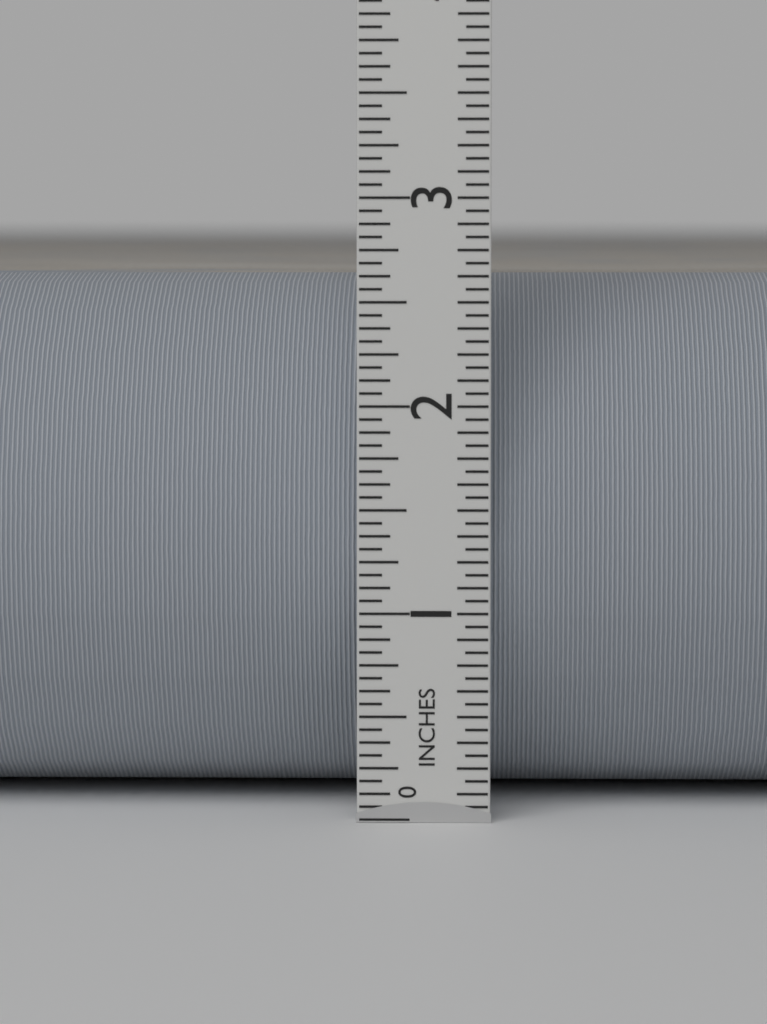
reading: 2.6250 in
